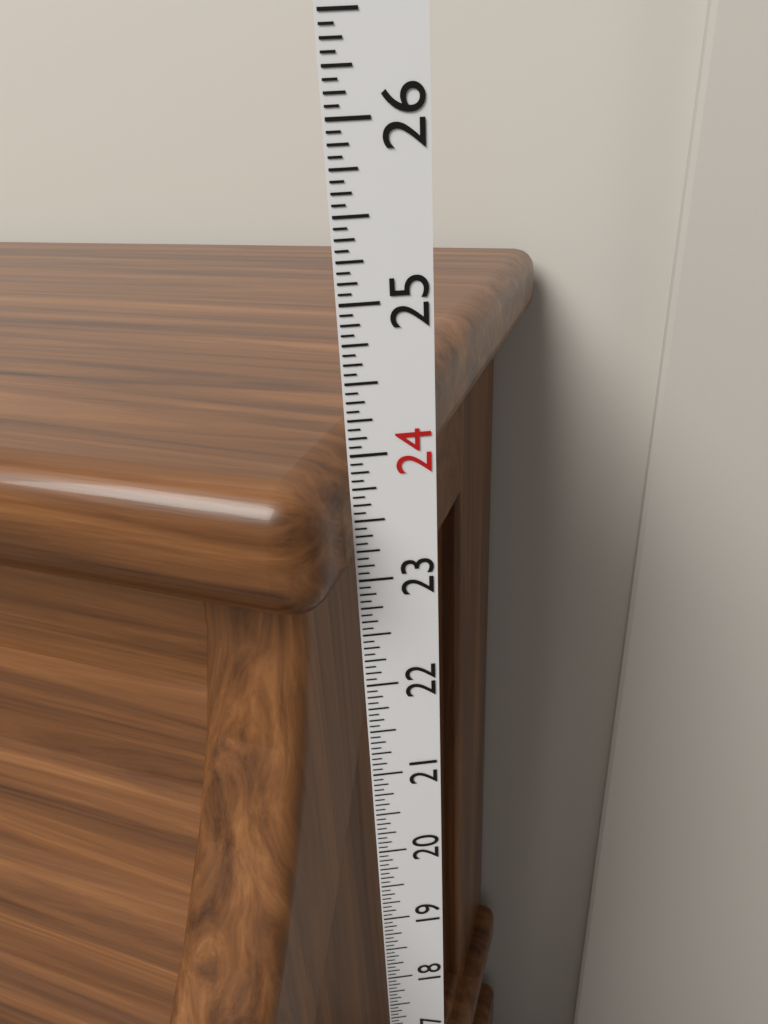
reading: 23.9375 in
